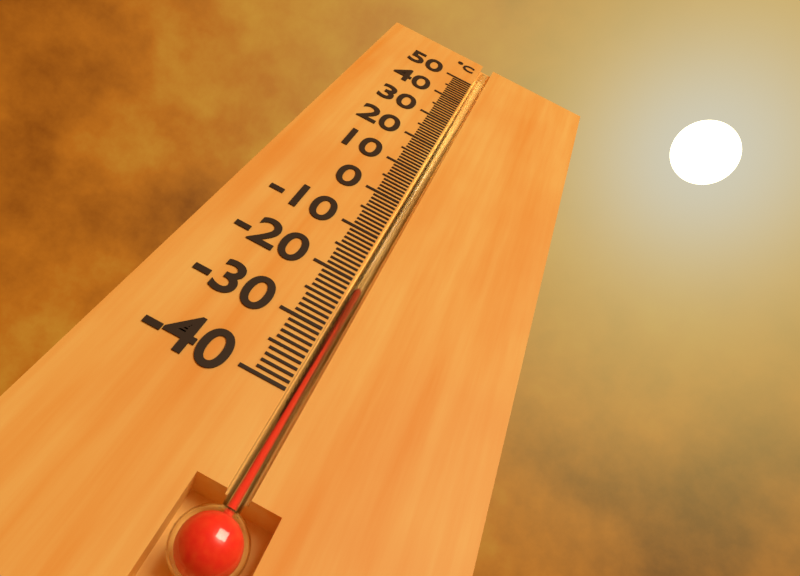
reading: -21 °C
